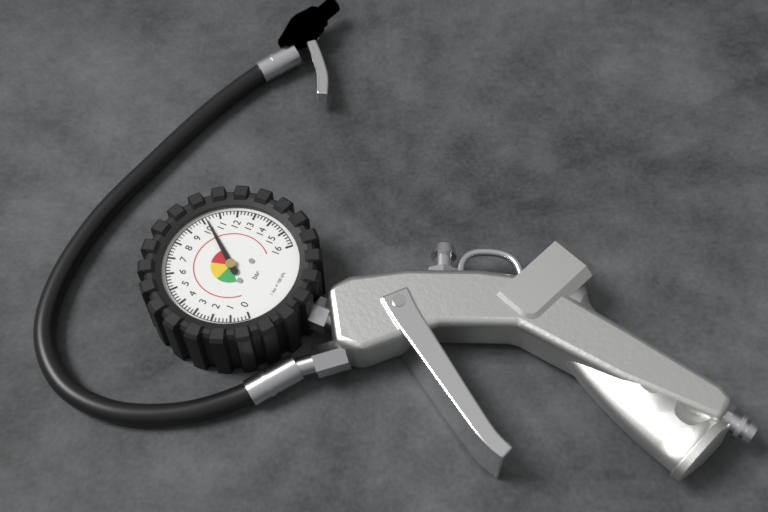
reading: 10.2 bar
